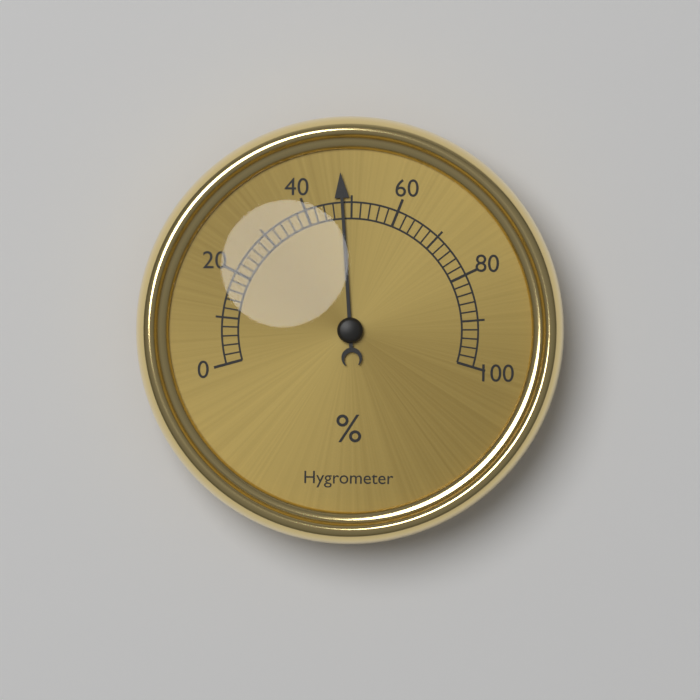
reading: 48 %
